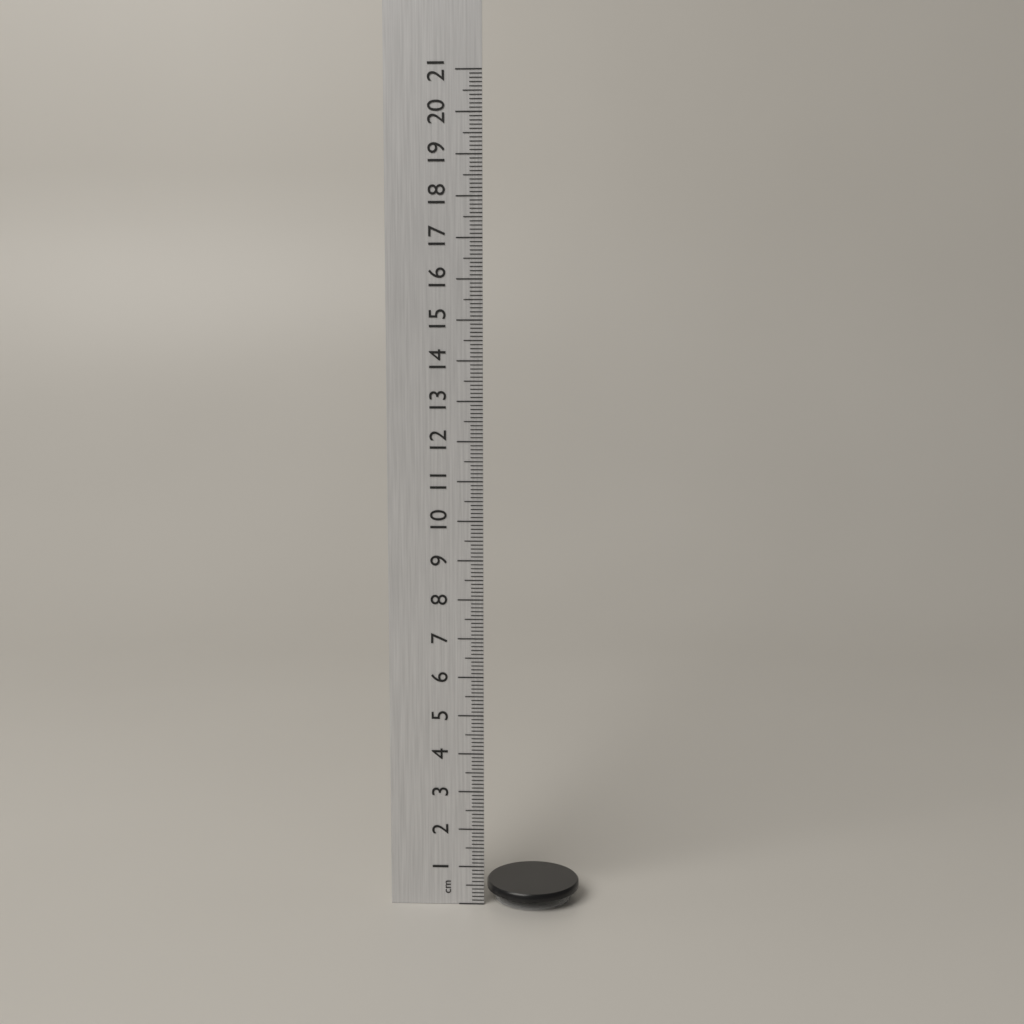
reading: 0.5 cm
